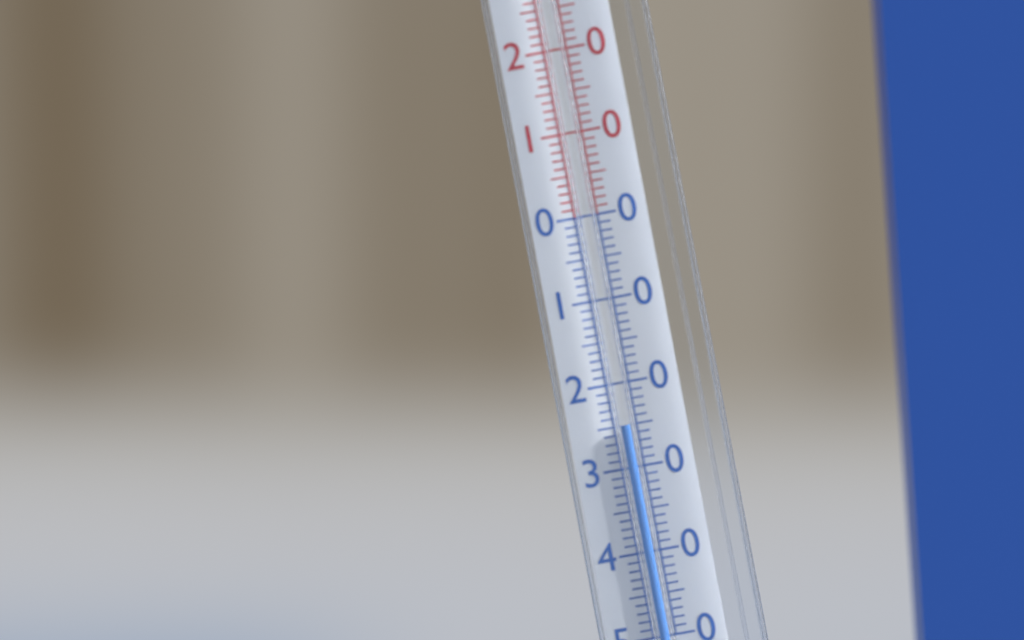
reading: -25 °C
